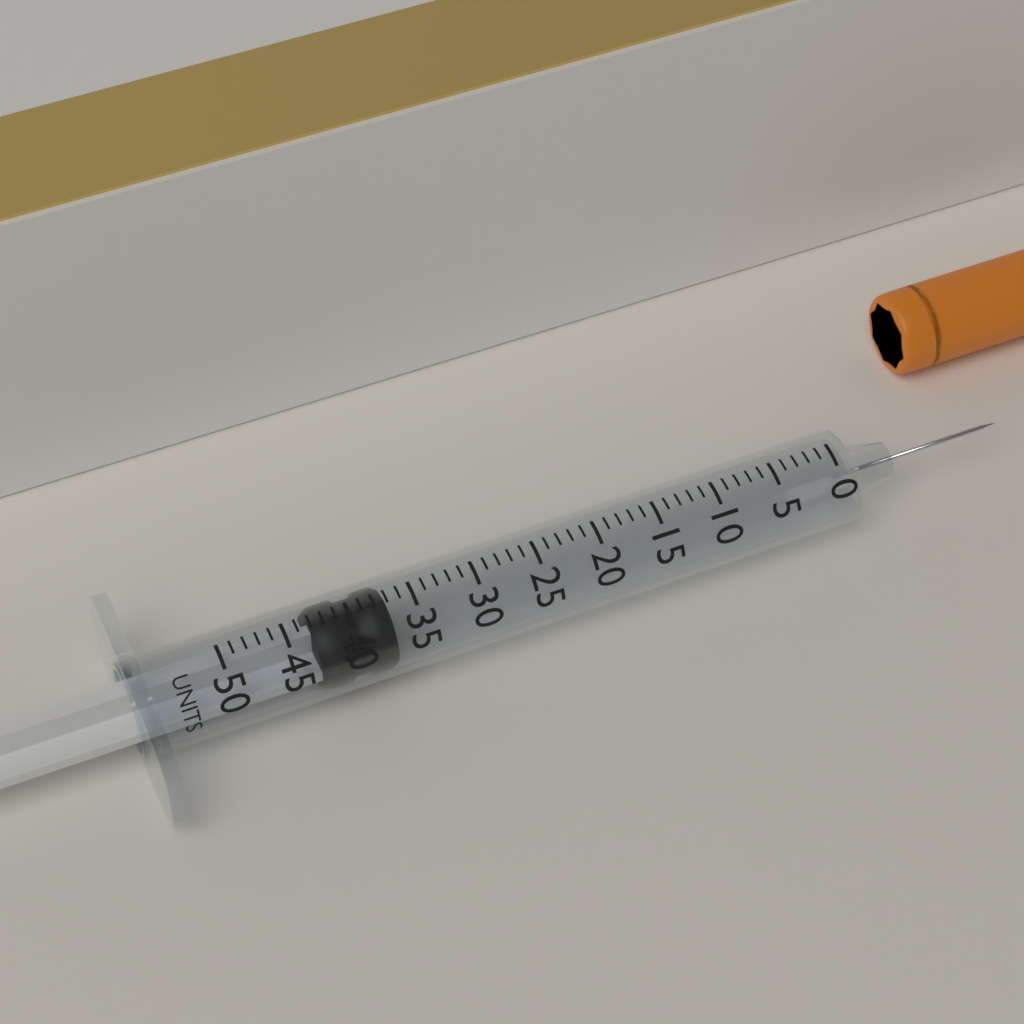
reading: 37 units
